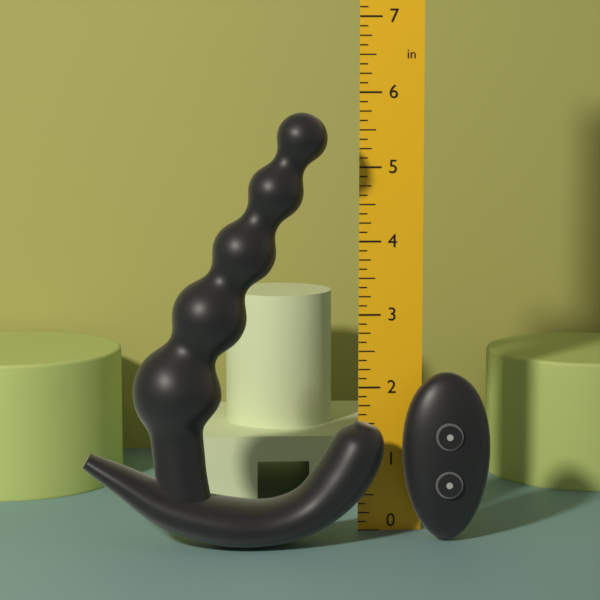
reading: 5.750 in
